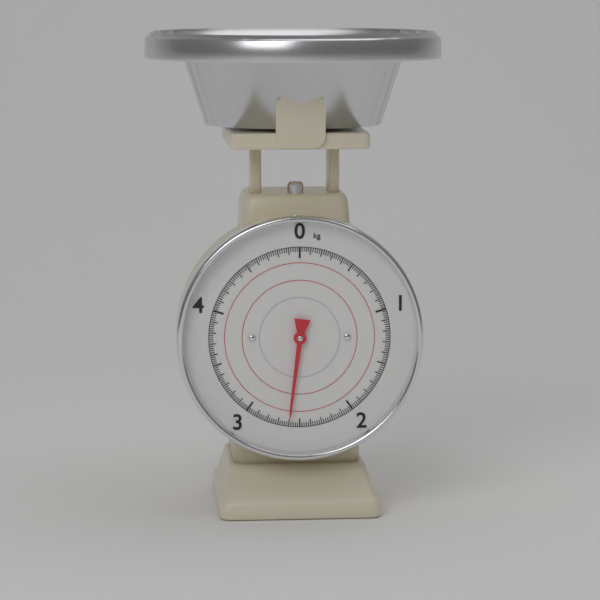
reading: 2.60 kg
